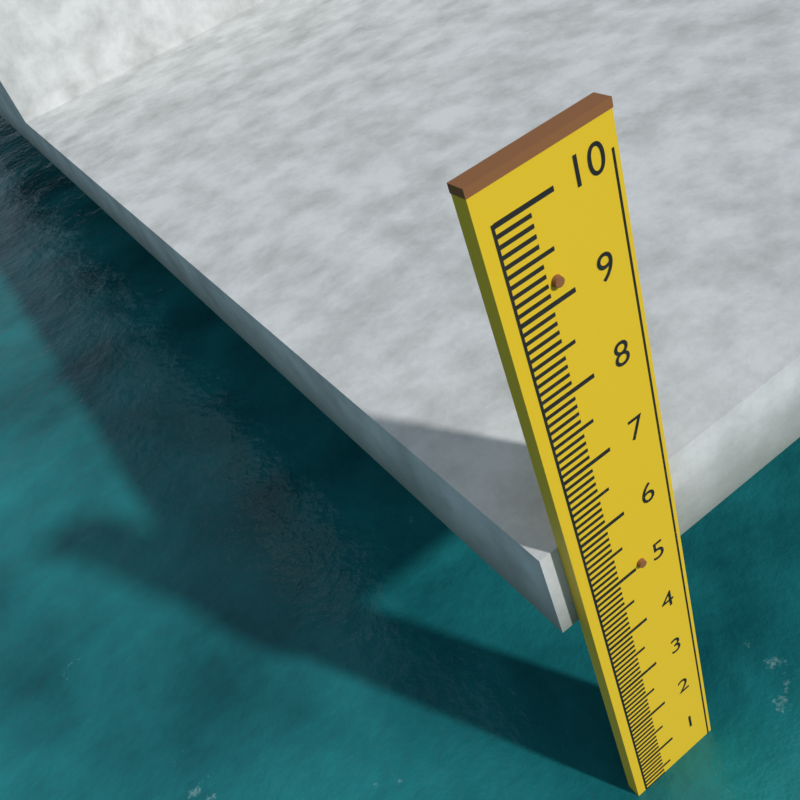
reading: 0.3 (no unit)
